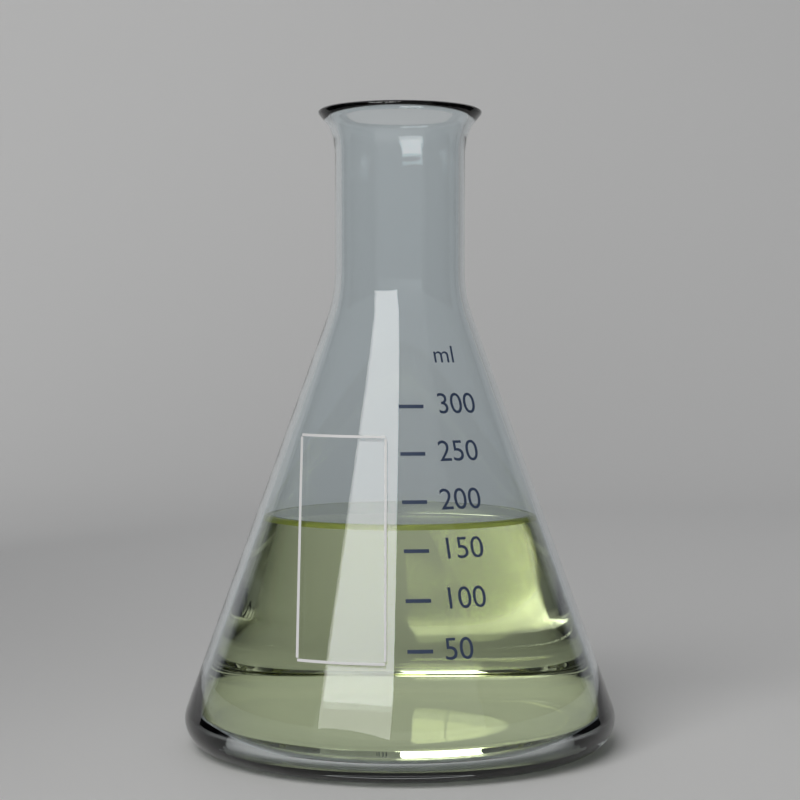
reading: 175 ml
